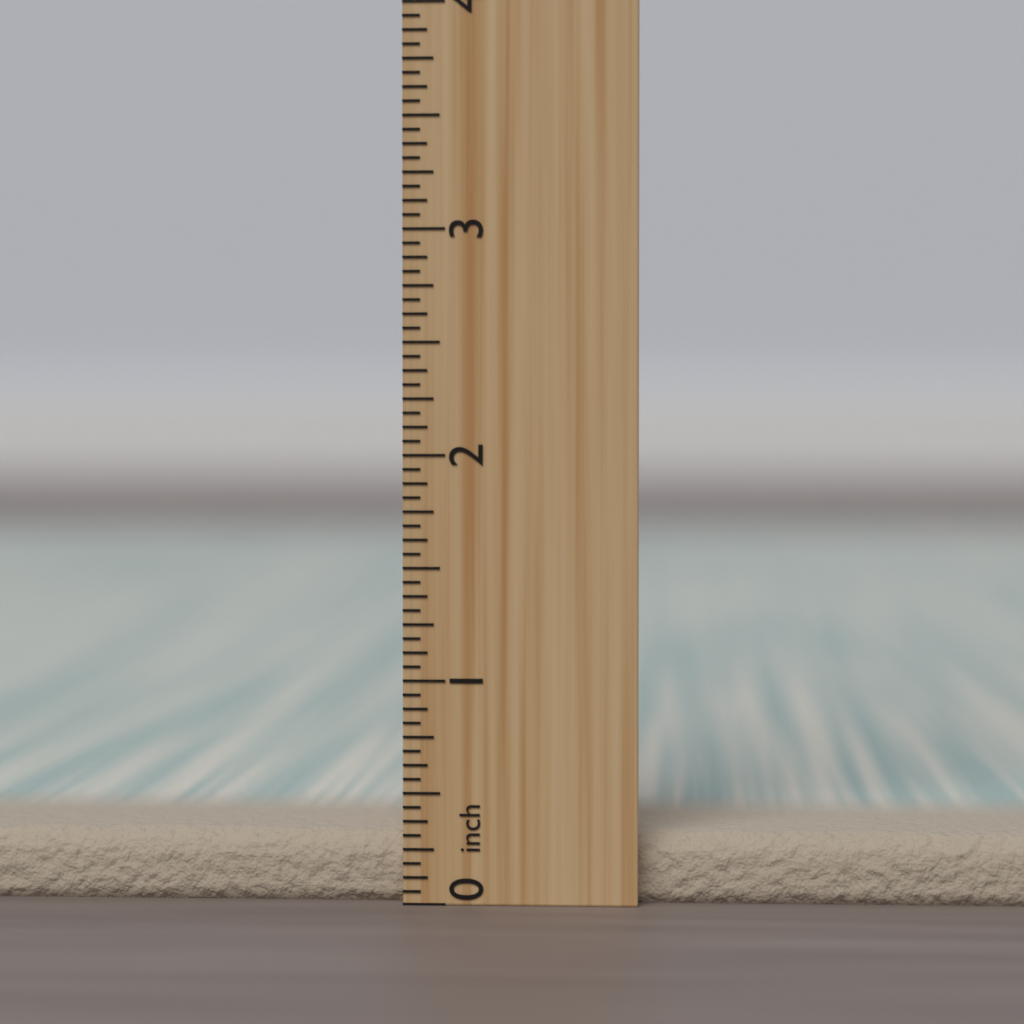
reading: 0.3125 inch
